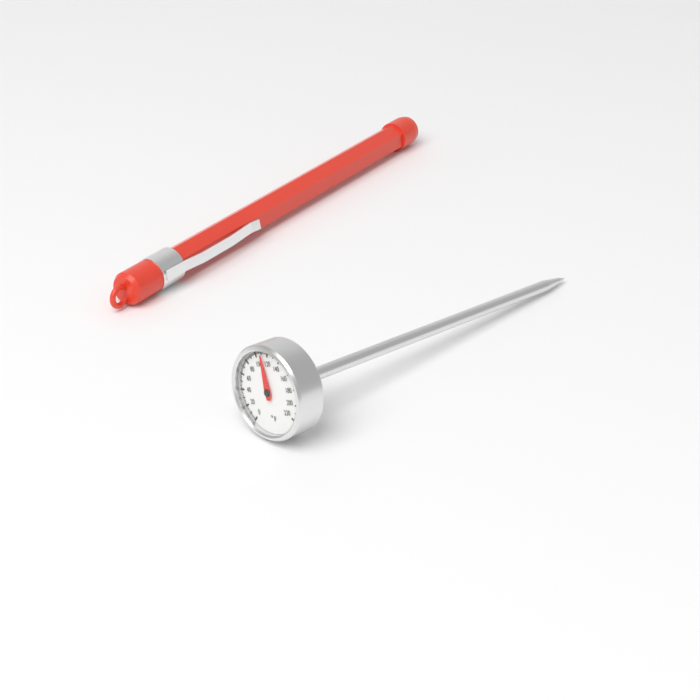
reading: 110 °F
